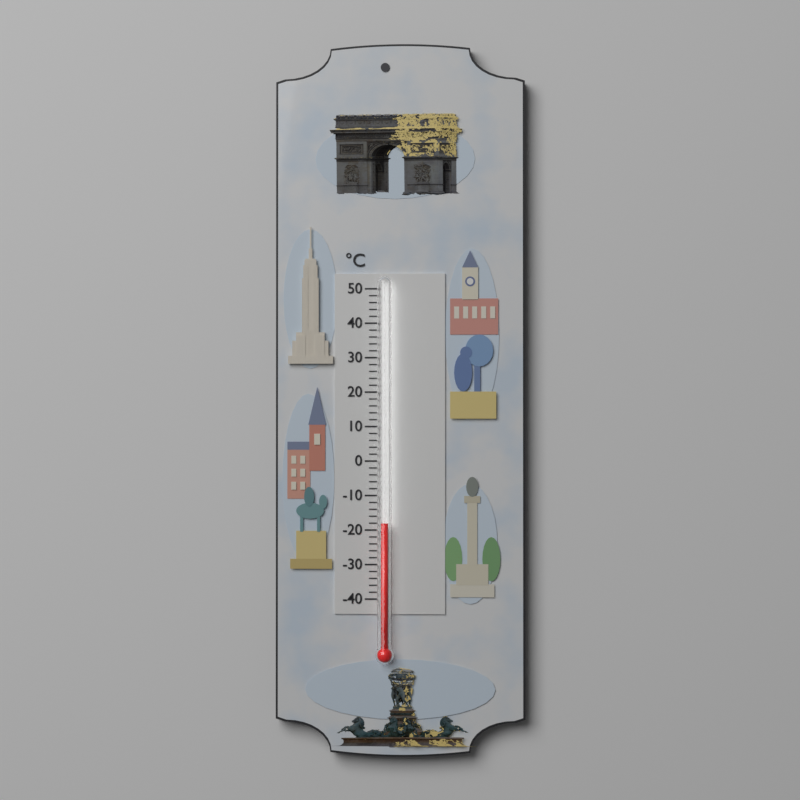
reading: -18 °C
